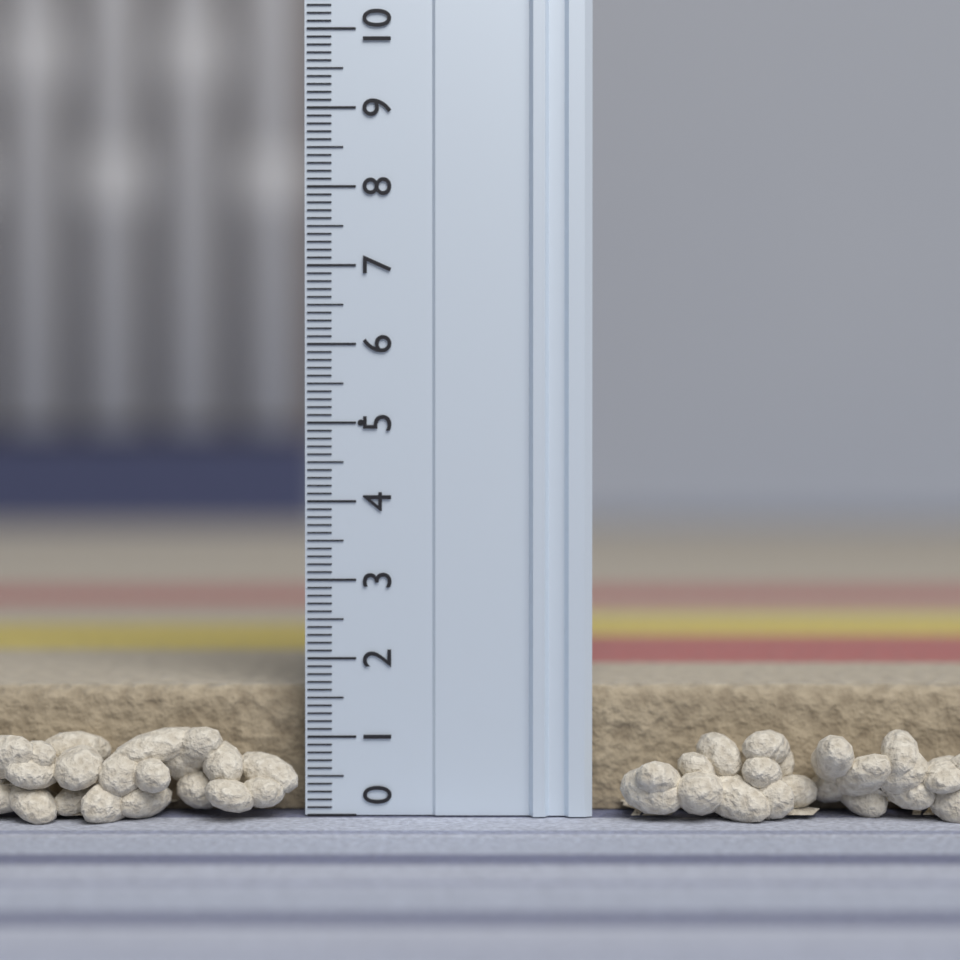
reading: 1.6 (no unit)
